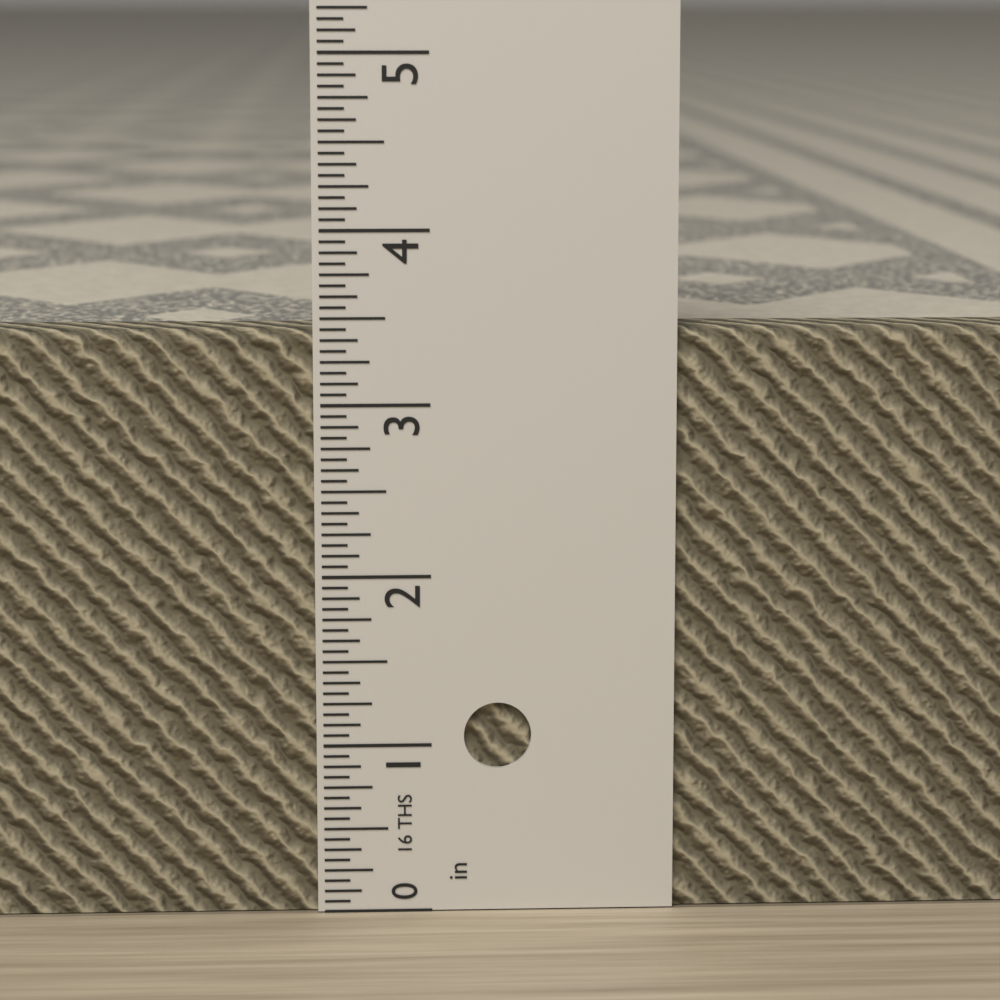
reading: 3.4375 in
